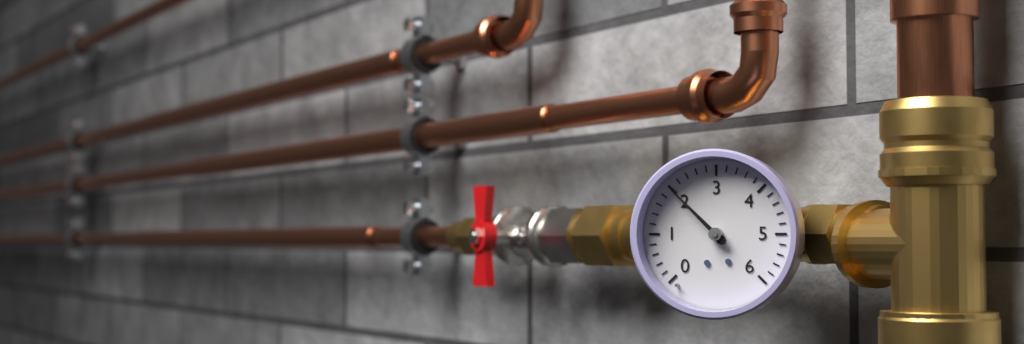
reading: 2.0 (no unit)
